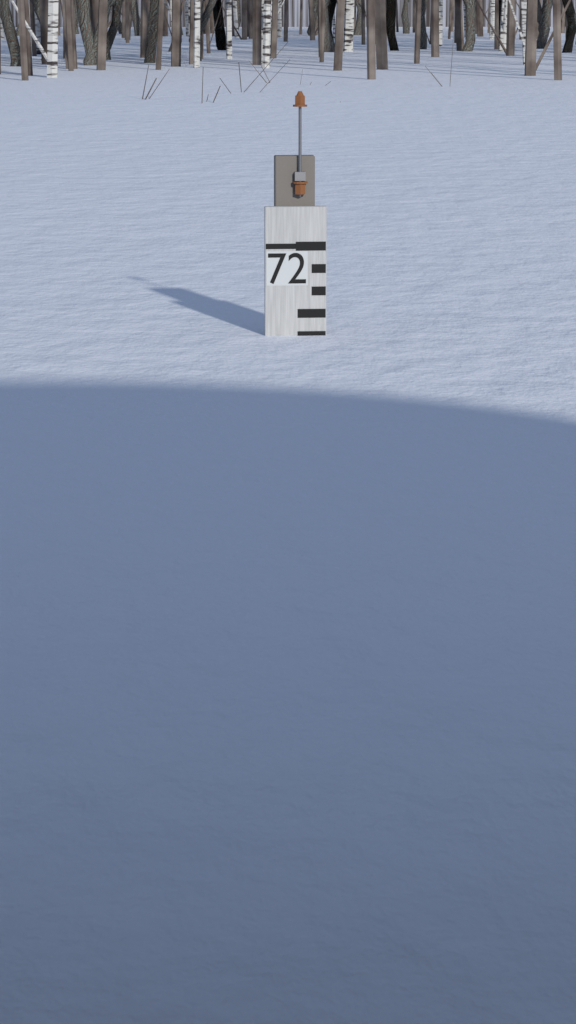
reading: 64 (no unit)
